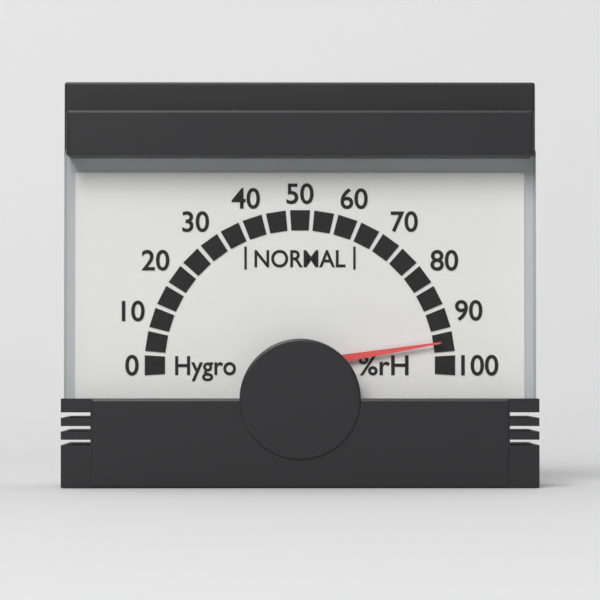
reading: 95 %rH
